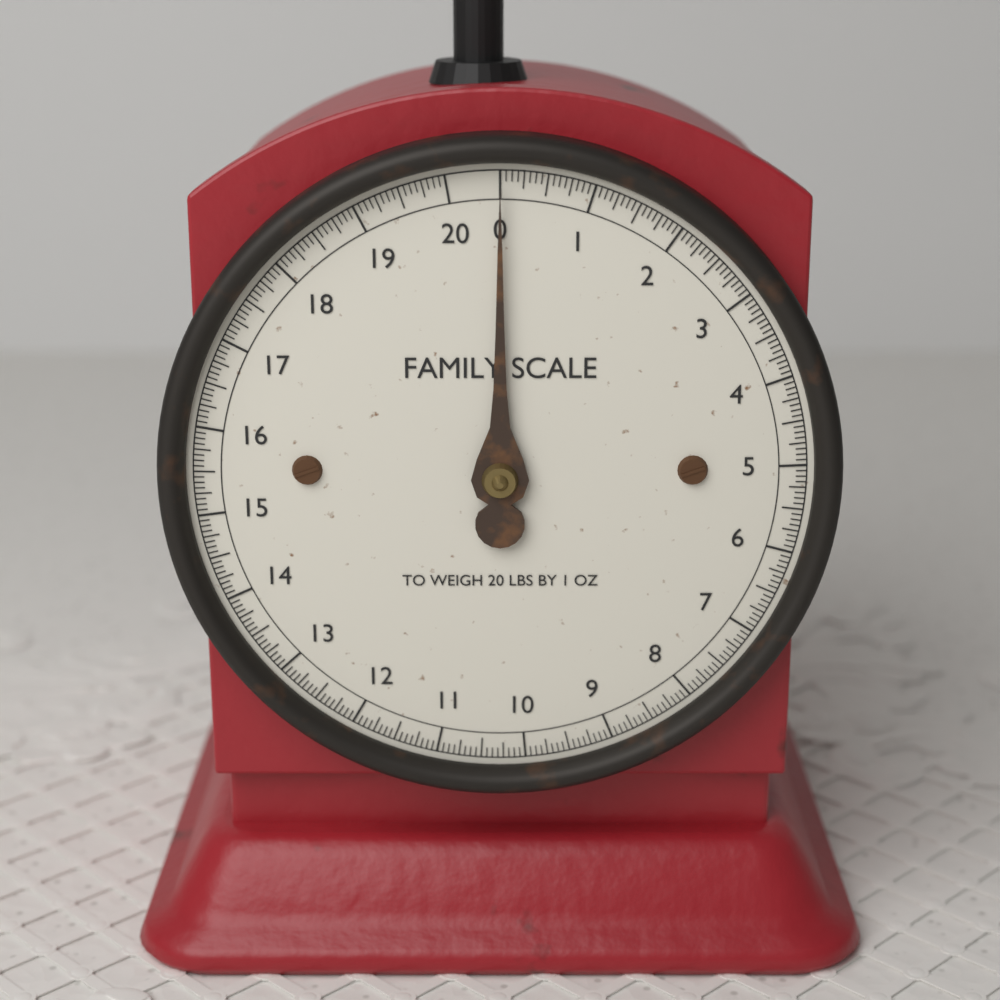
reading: 0.0000 lbs
